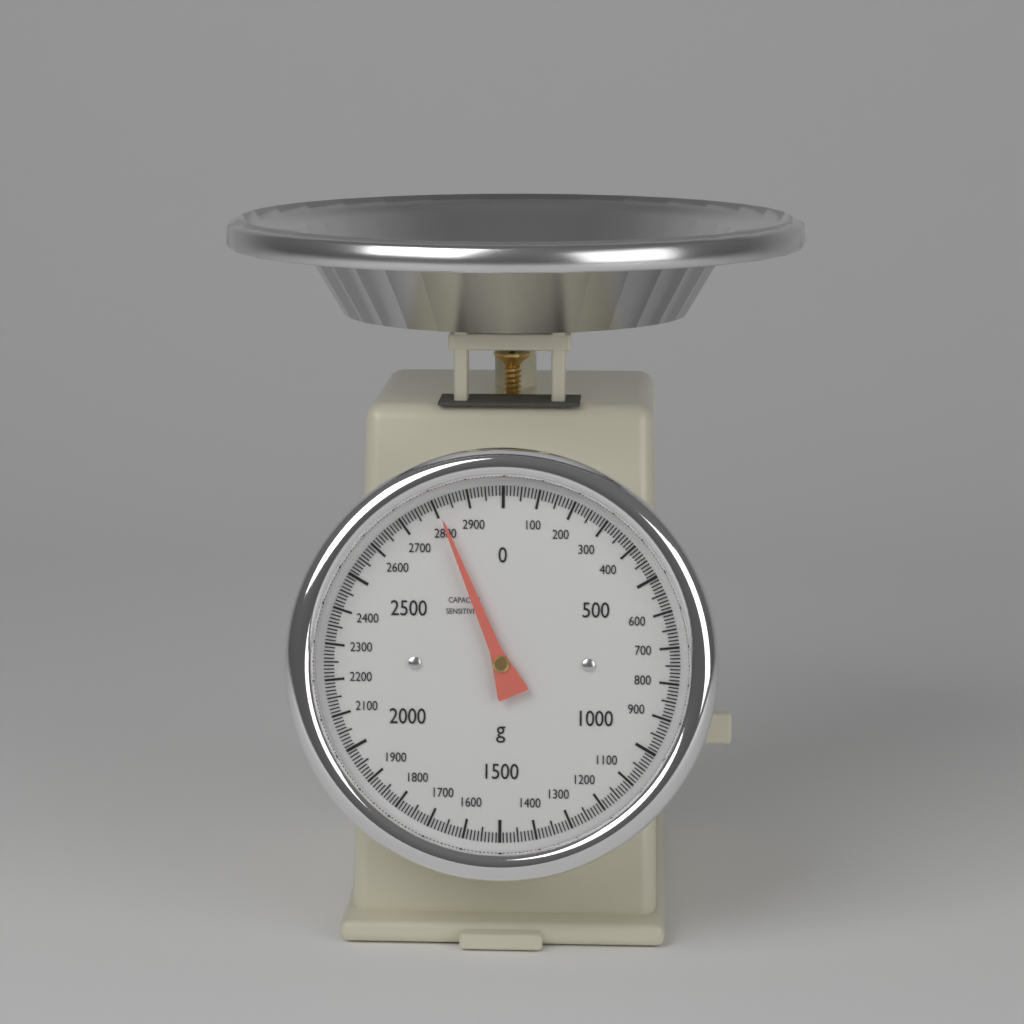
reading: 2810 g
